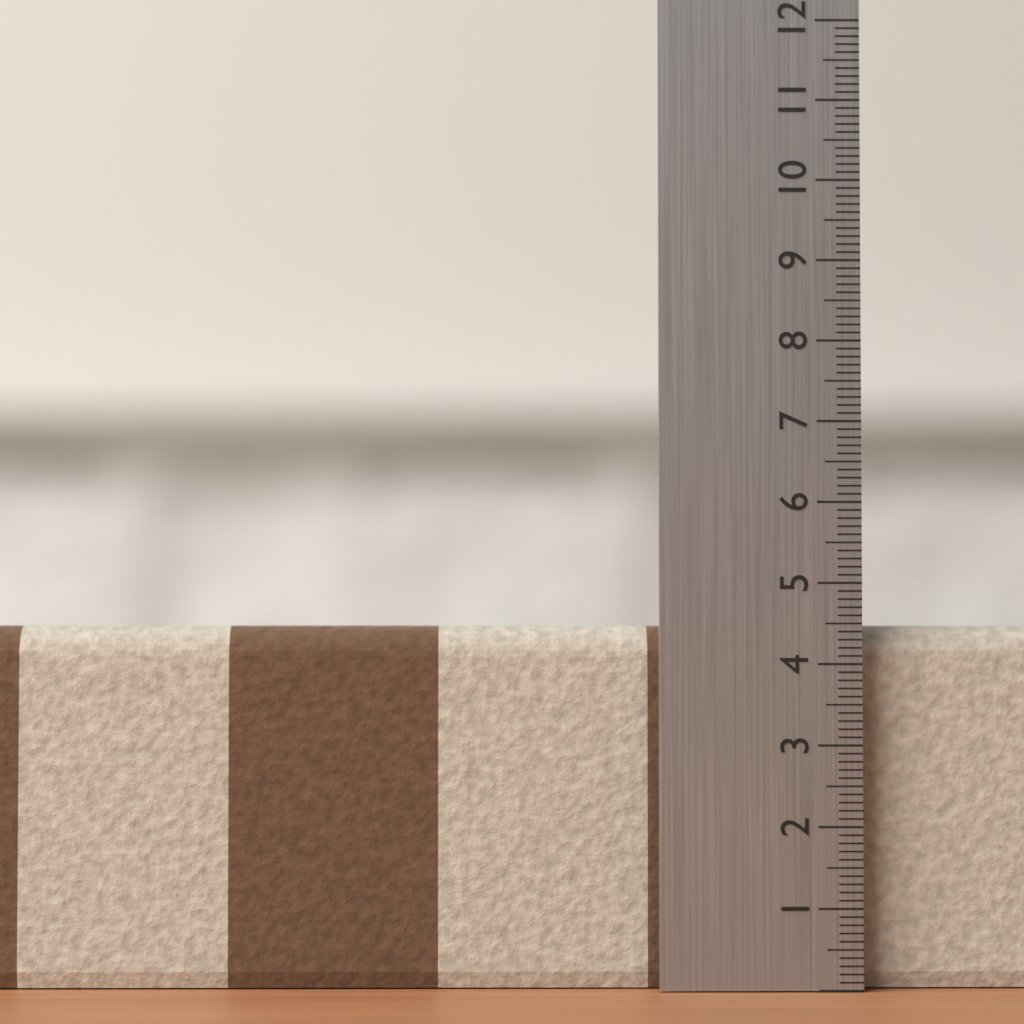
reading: 4.5 (no unit)
